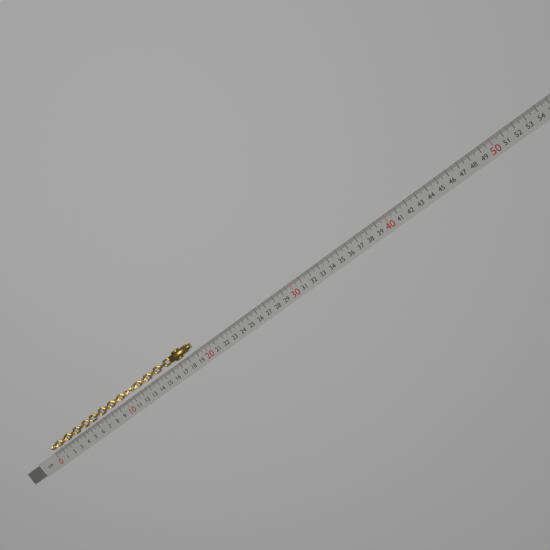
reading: 19.0 cm
